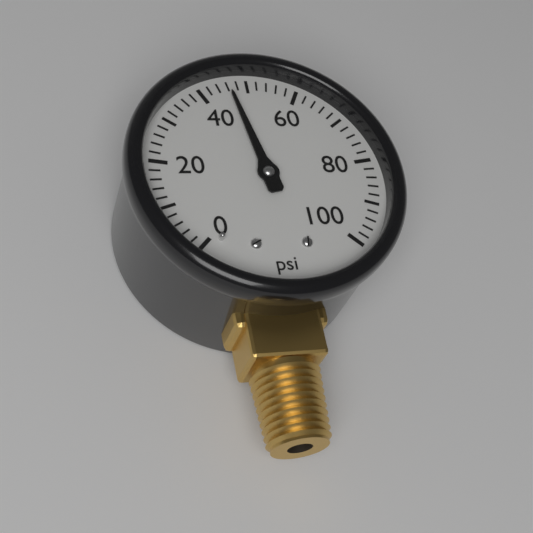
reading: 46 psi
